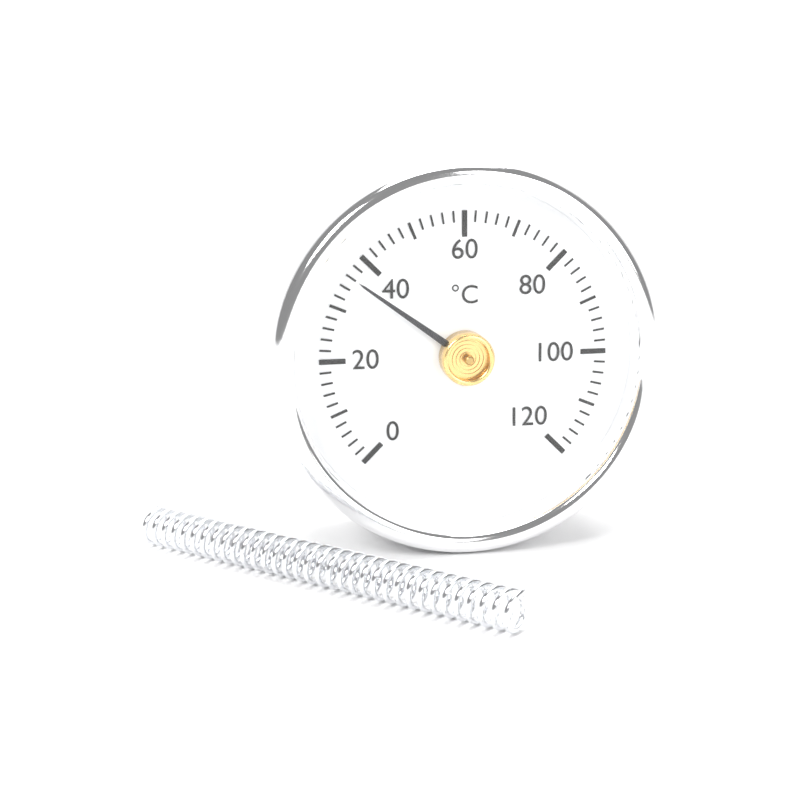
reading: 36 °C
